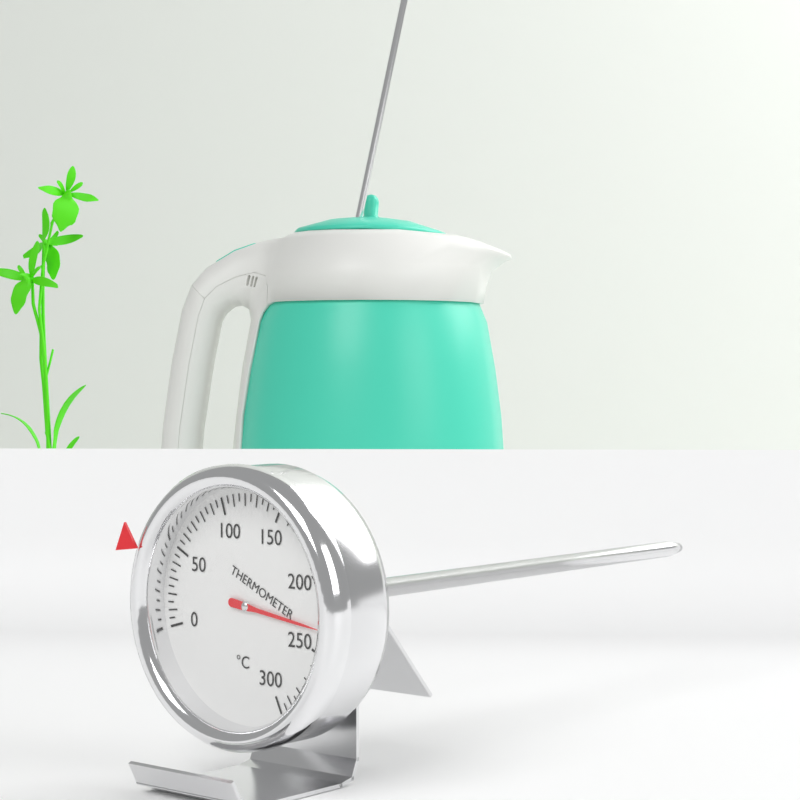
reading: 235 °C
